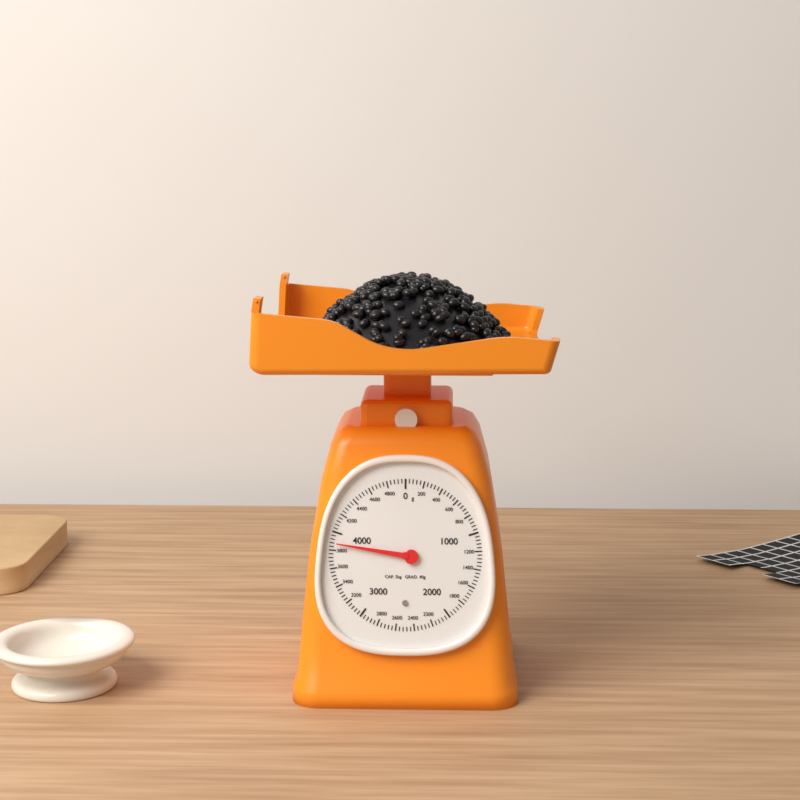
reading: 3880 g
